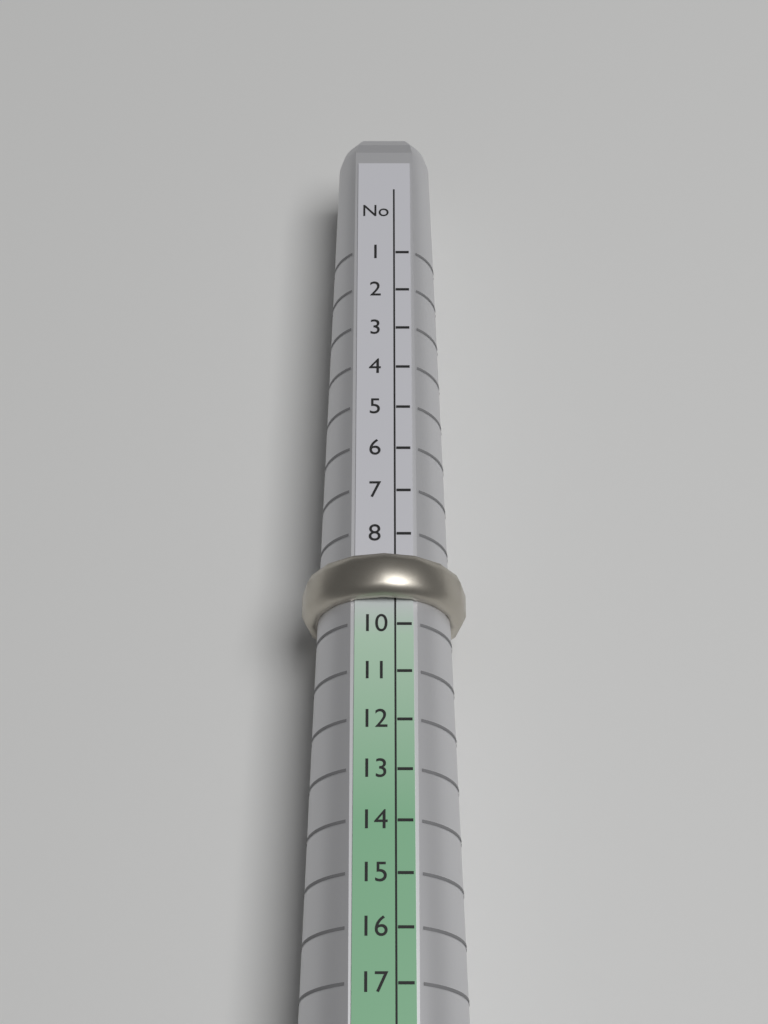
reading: 9.5 No
